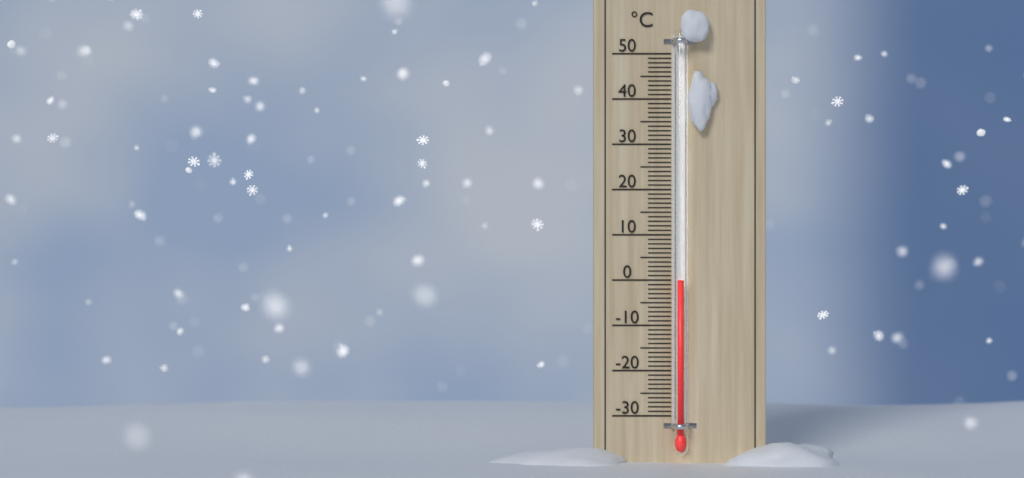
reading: 0 °C
